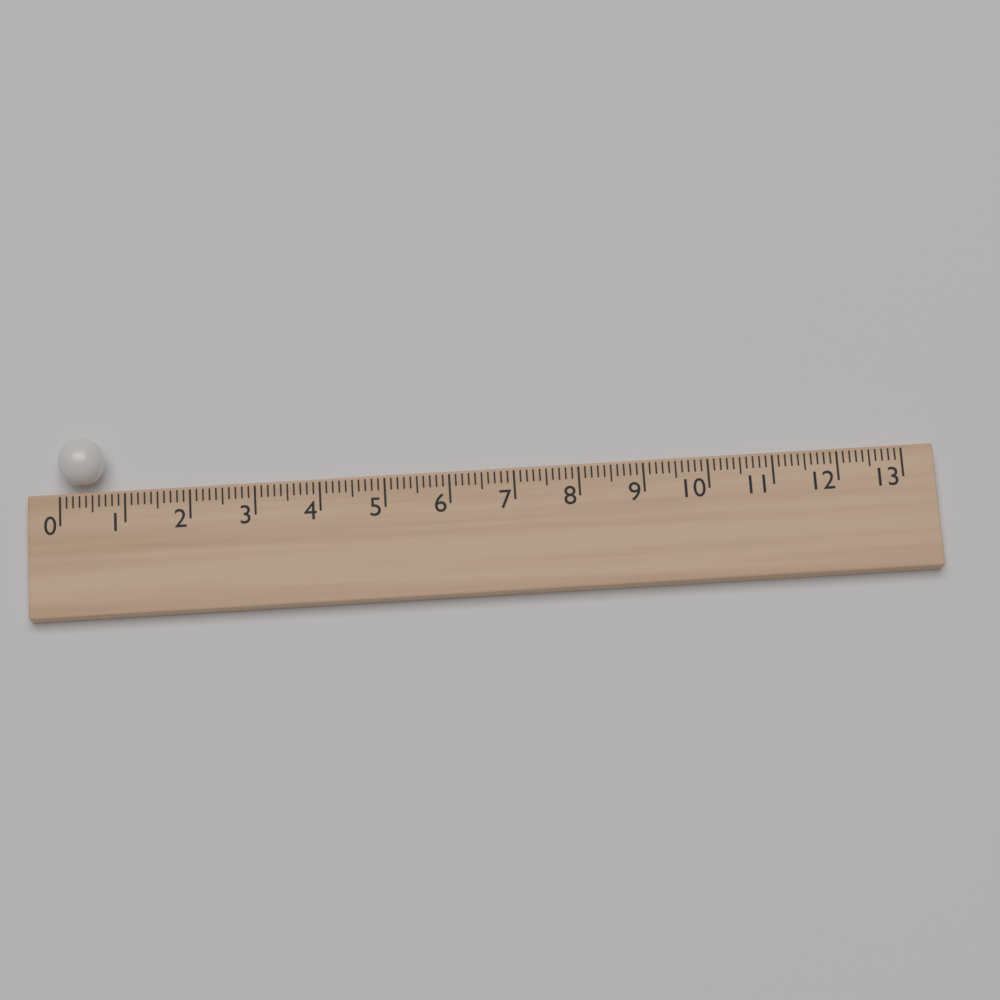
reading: 0.7 (no unit)
